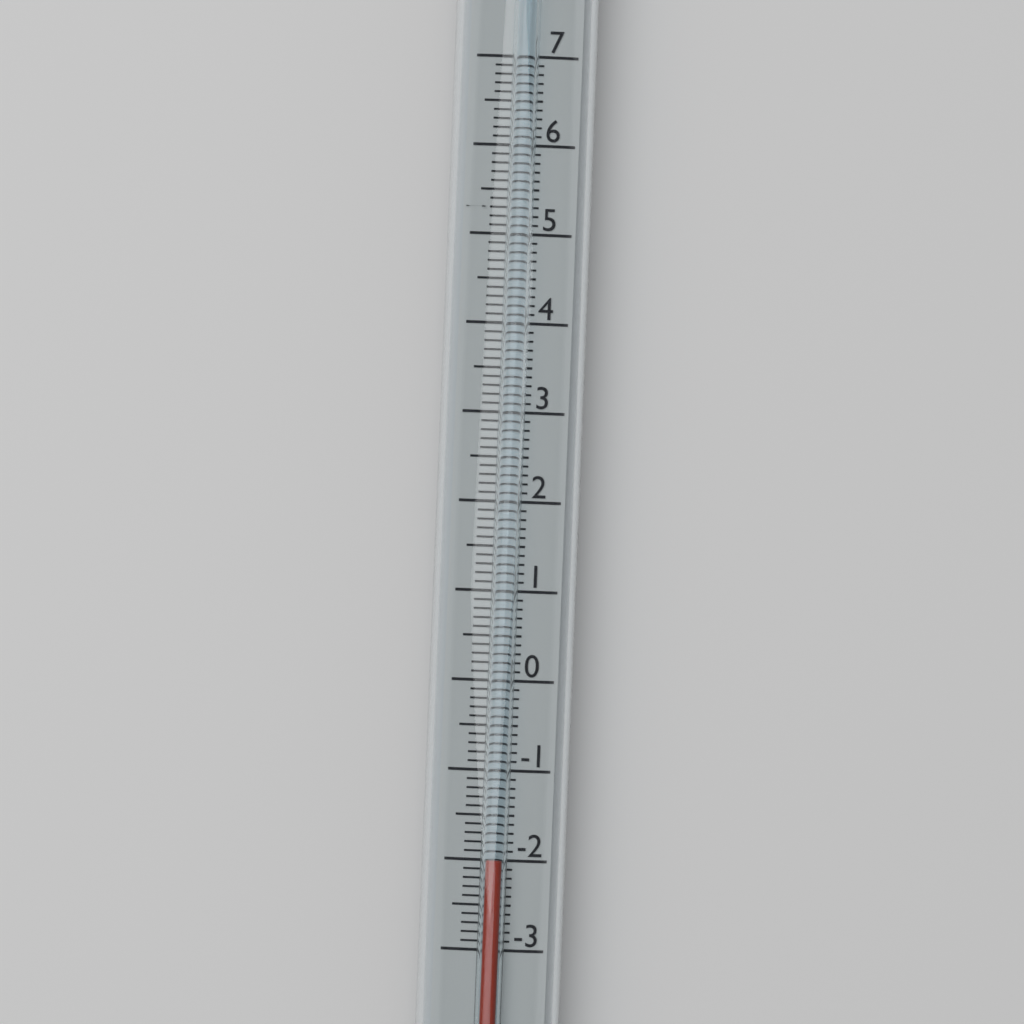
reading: -2.0 (no unit)
